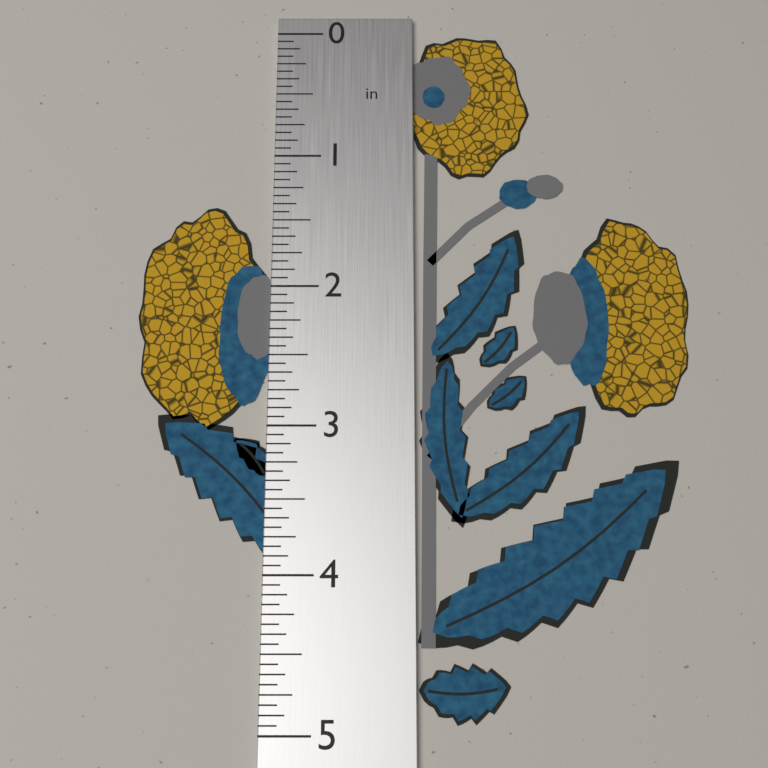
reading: 4.9375 in
